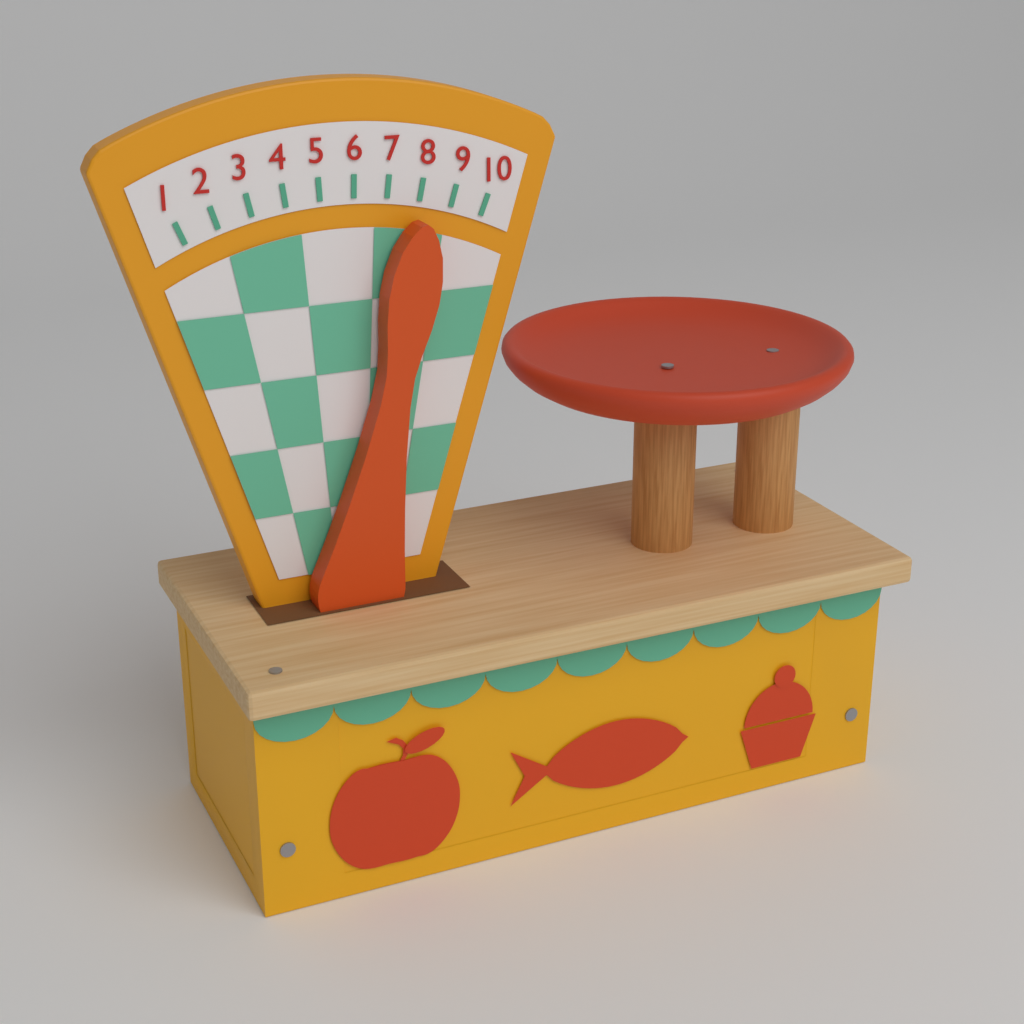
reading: 8 (no unit)
